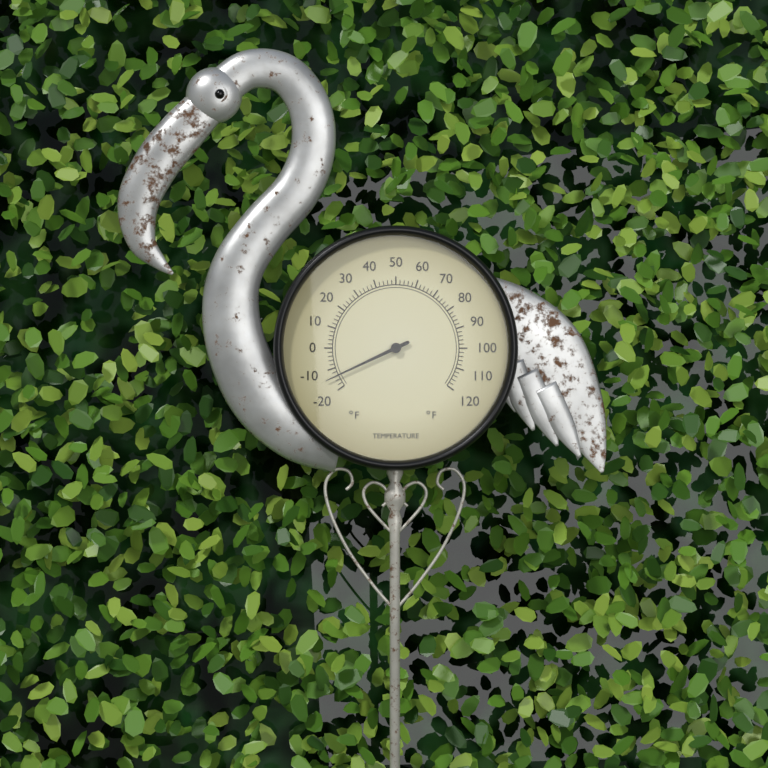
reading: -14 °F
